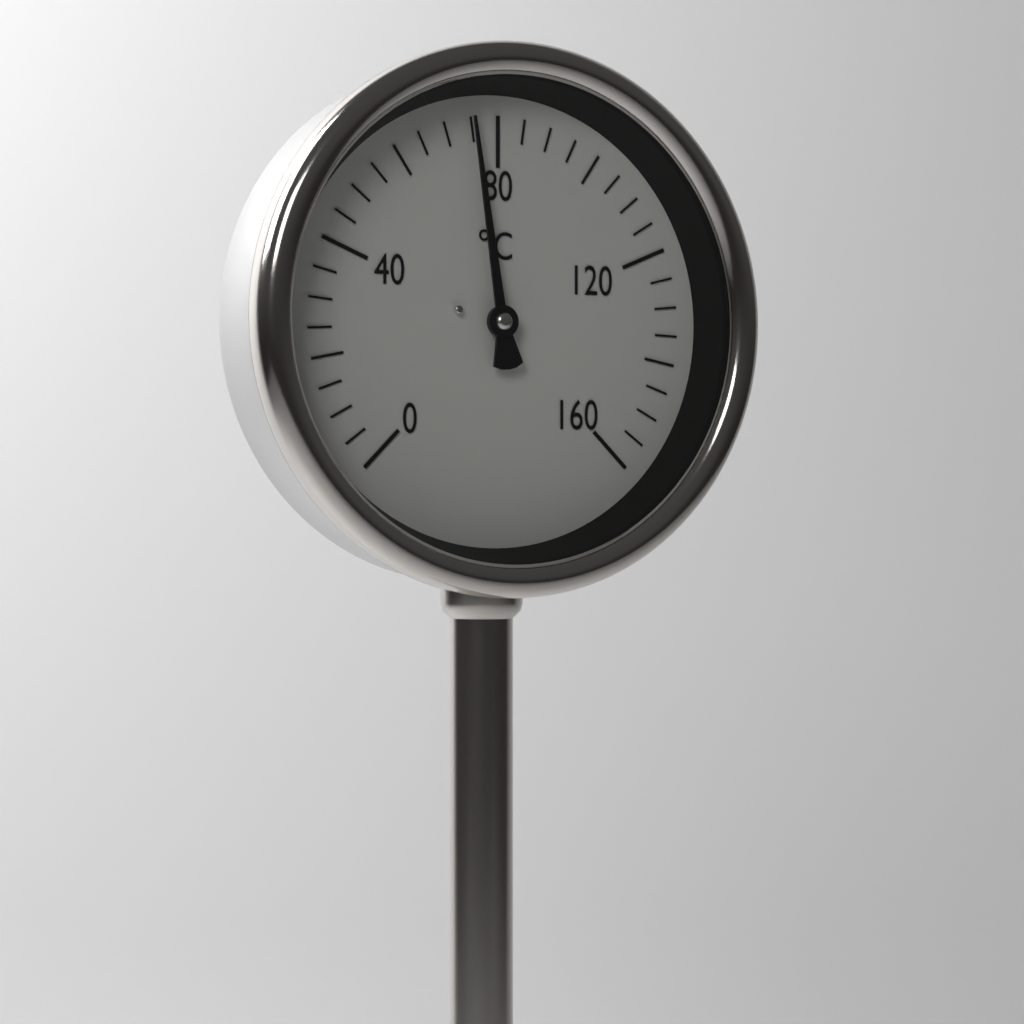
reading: 75 °C
